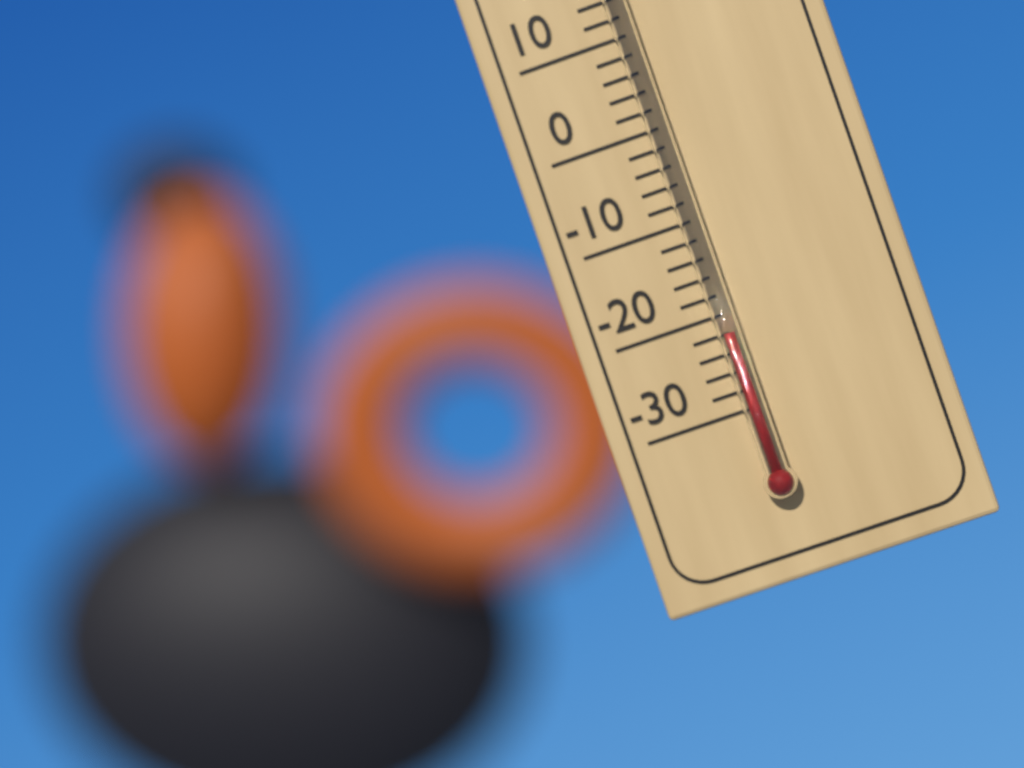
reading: -22 °C
